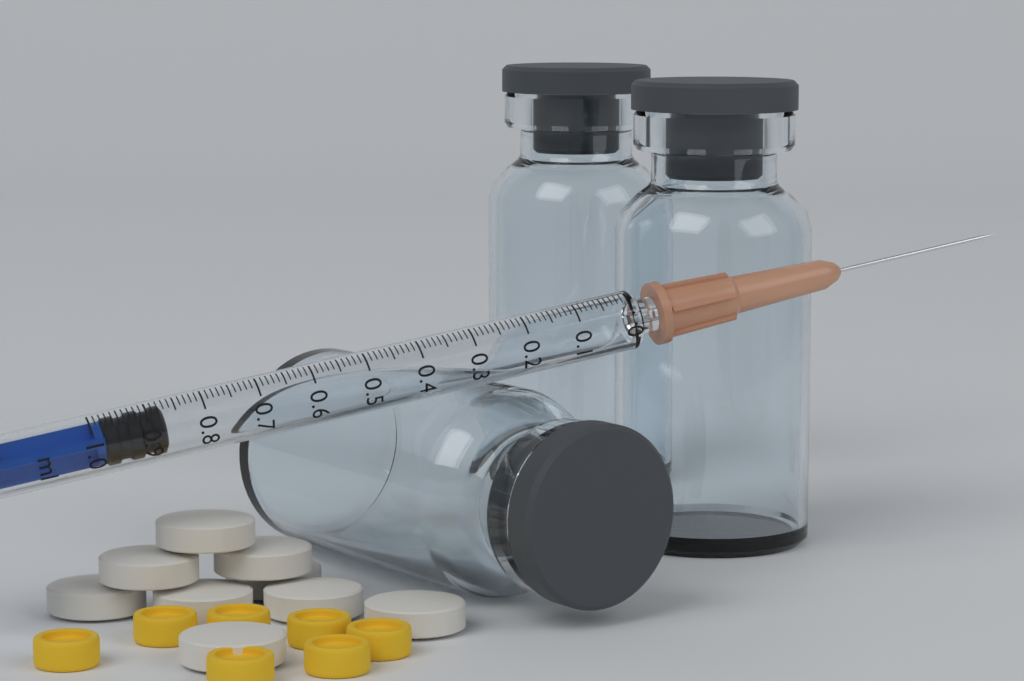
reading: 0.87 ml
